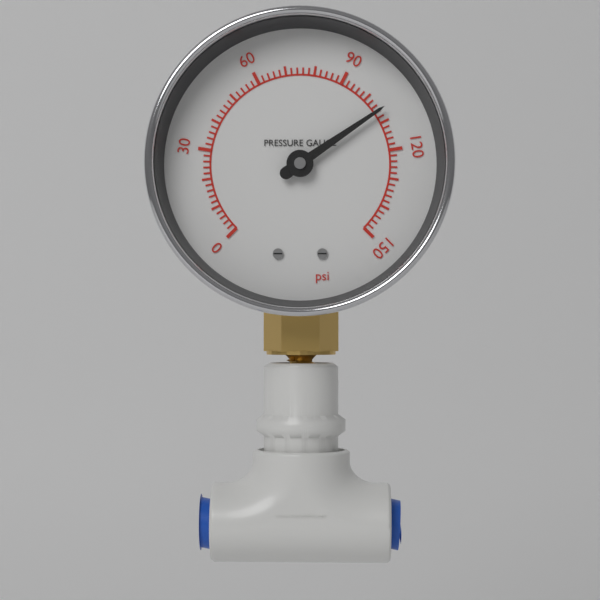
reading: 106 psi
